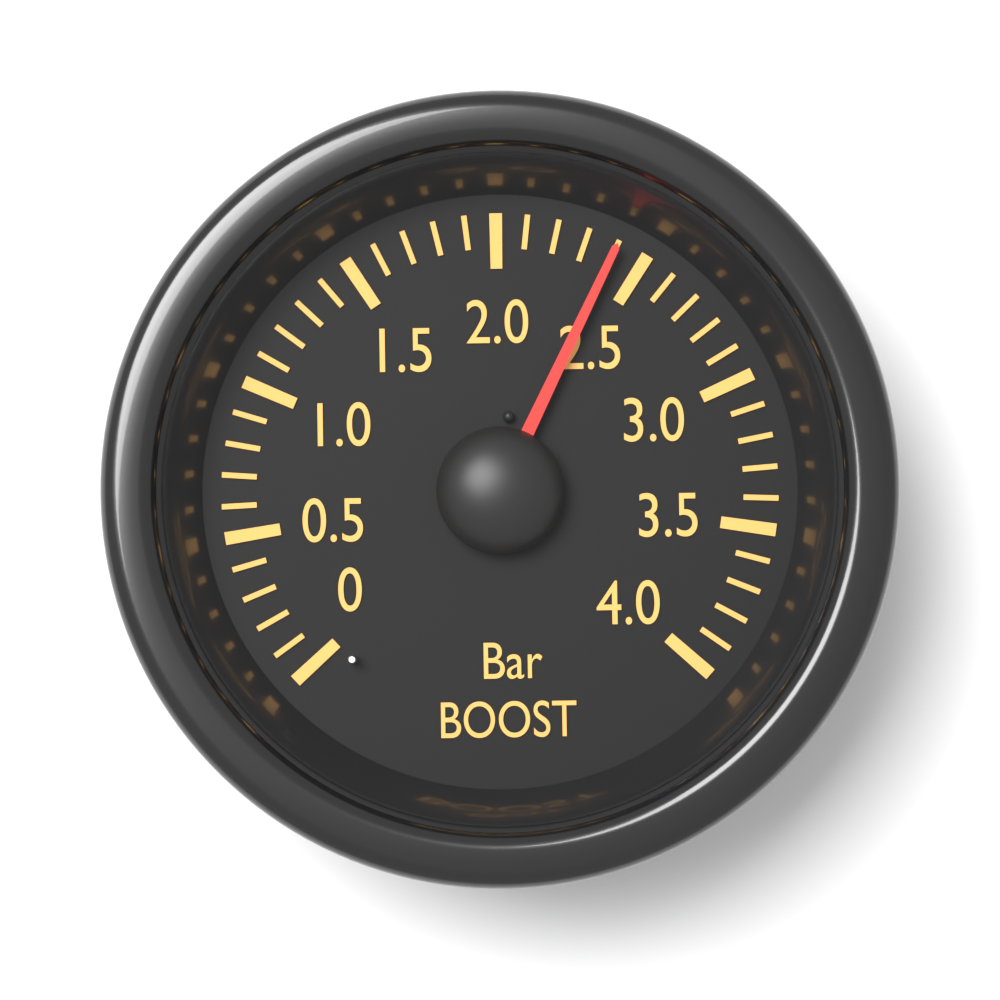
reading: 2.4 bar
